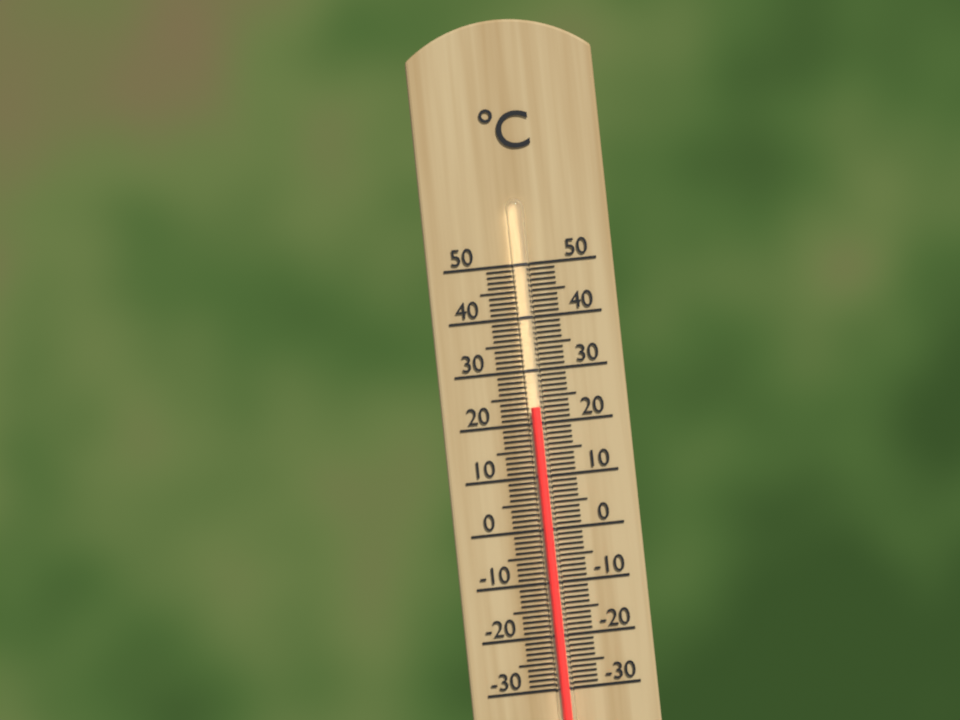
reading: 23 °C
